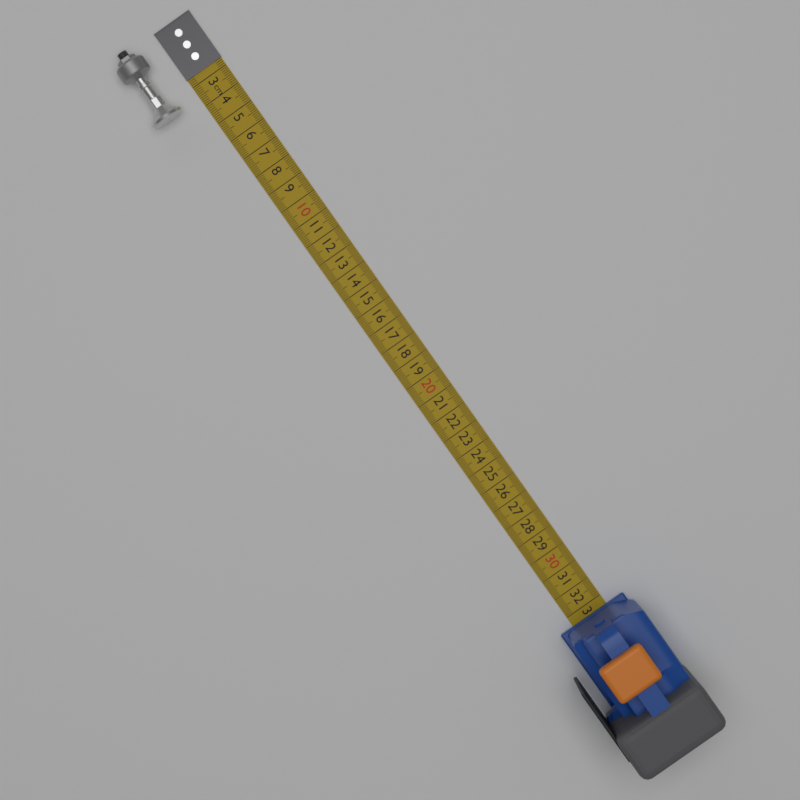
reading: 3.7 cm
